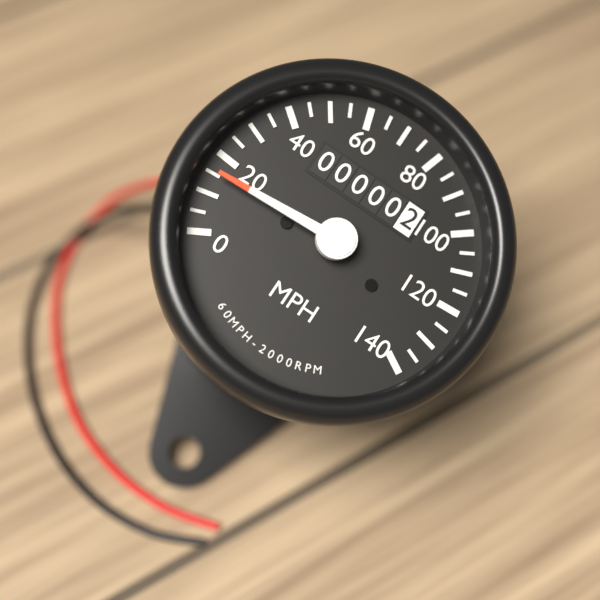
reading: 15 MPH
